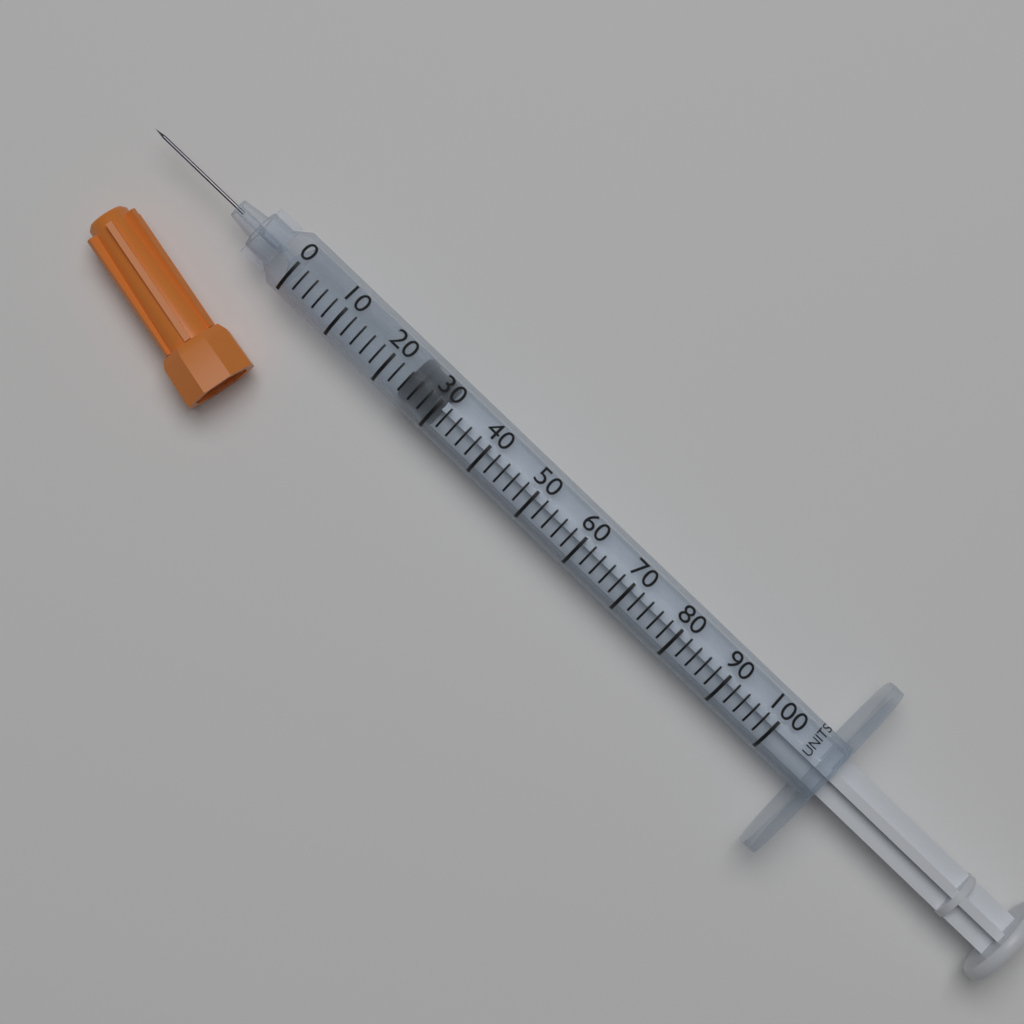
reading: 24 units
